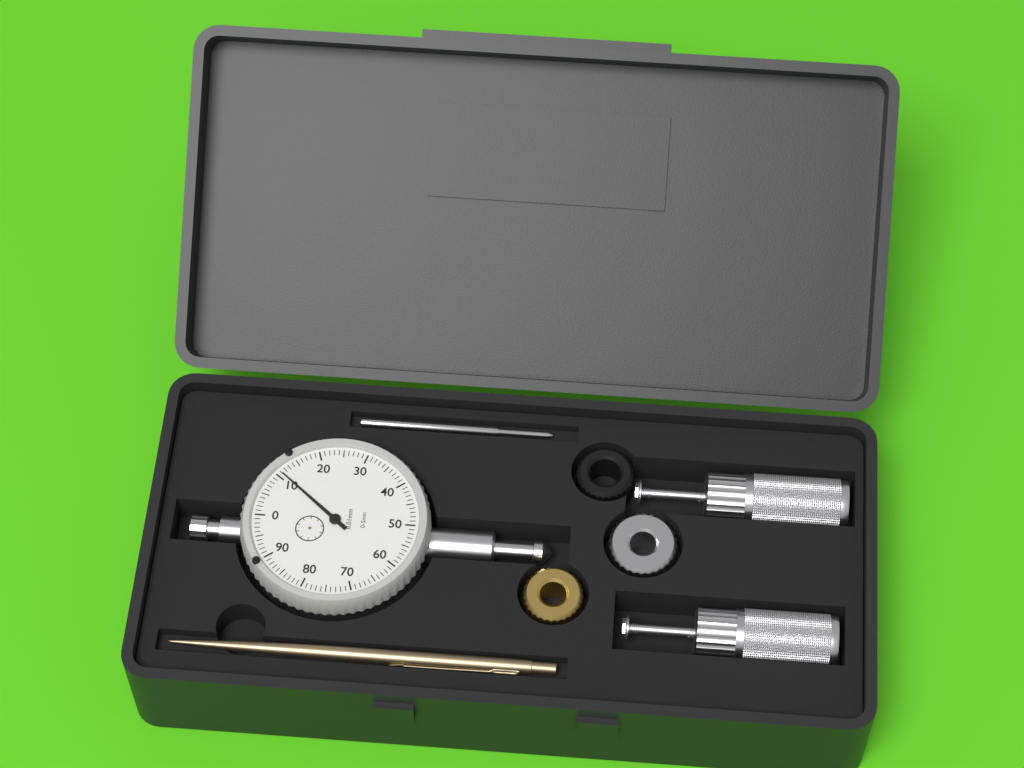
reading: 0.11 mm
